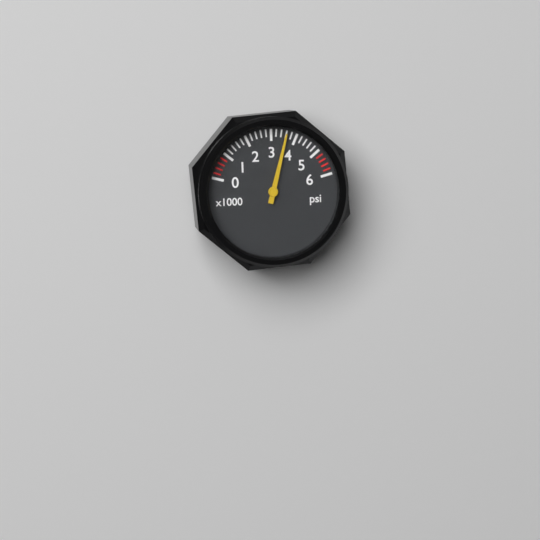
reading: 3600 psi
